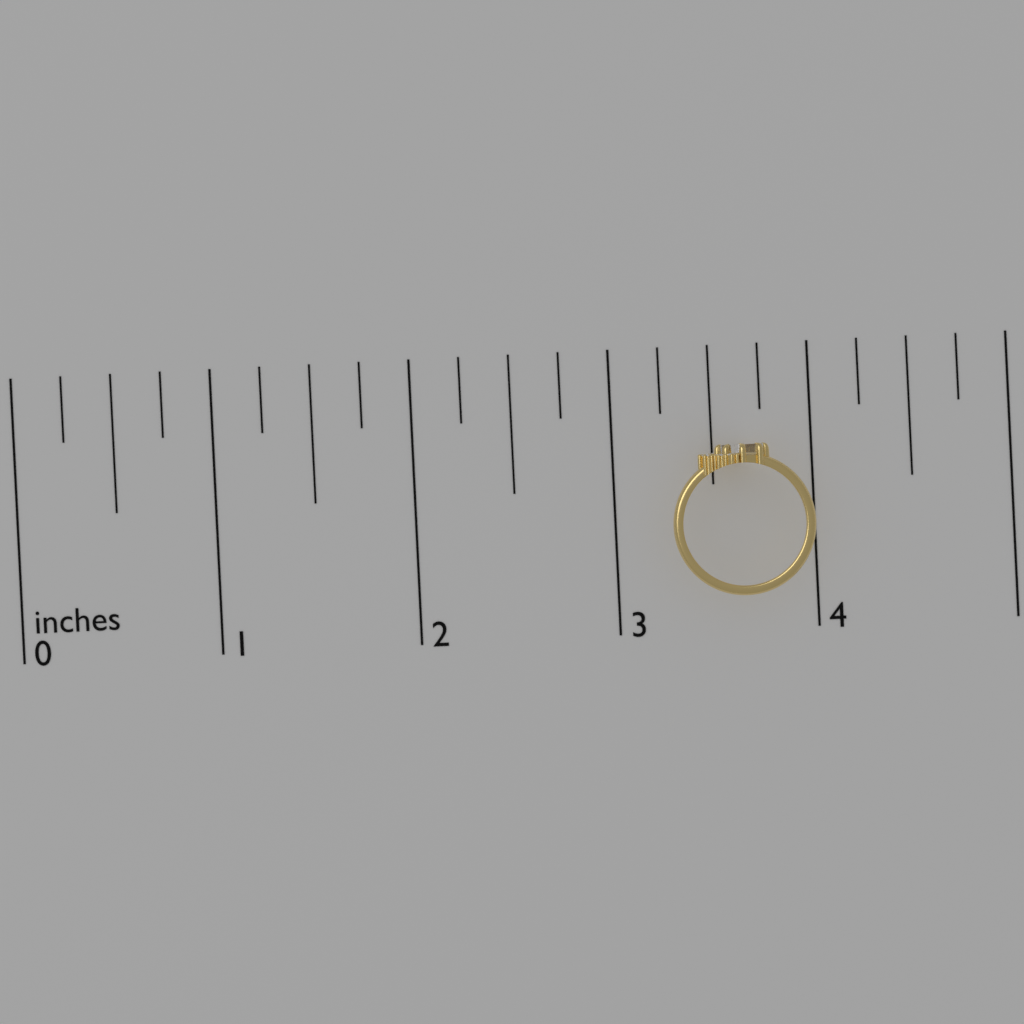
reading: 4.00 inches
